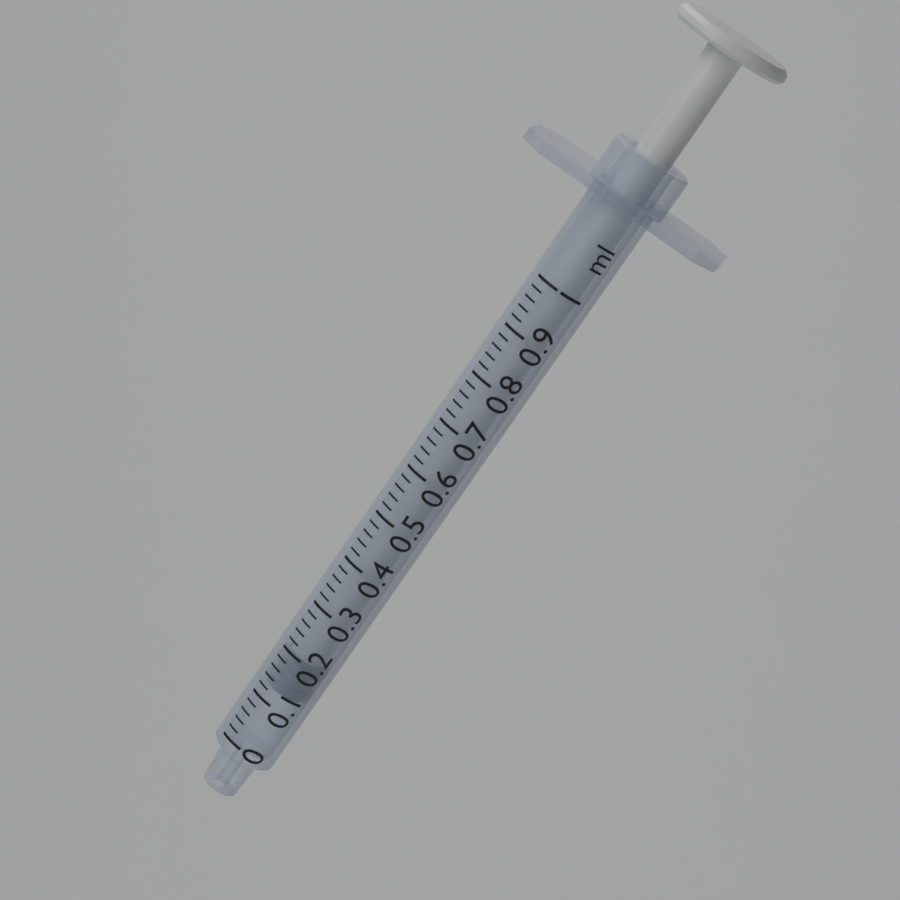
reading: 0.12 ml
